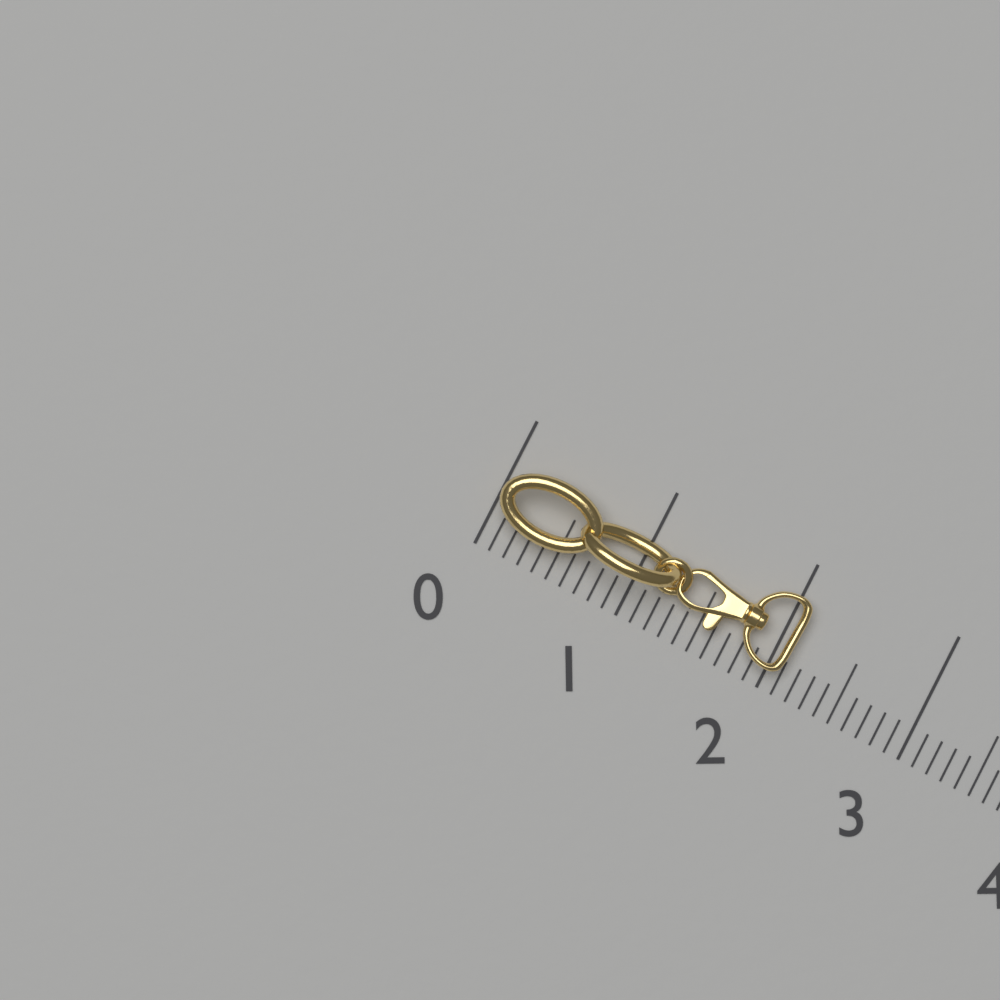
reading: 2.1 (no unit)
